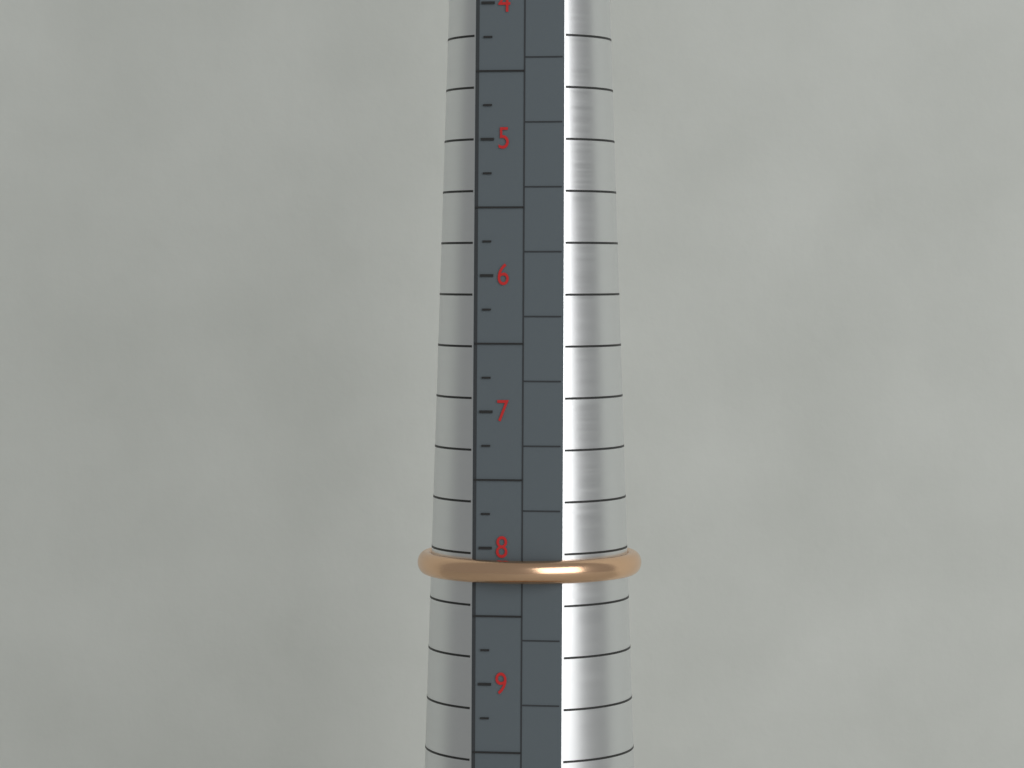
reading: 8.25 (no unit)
